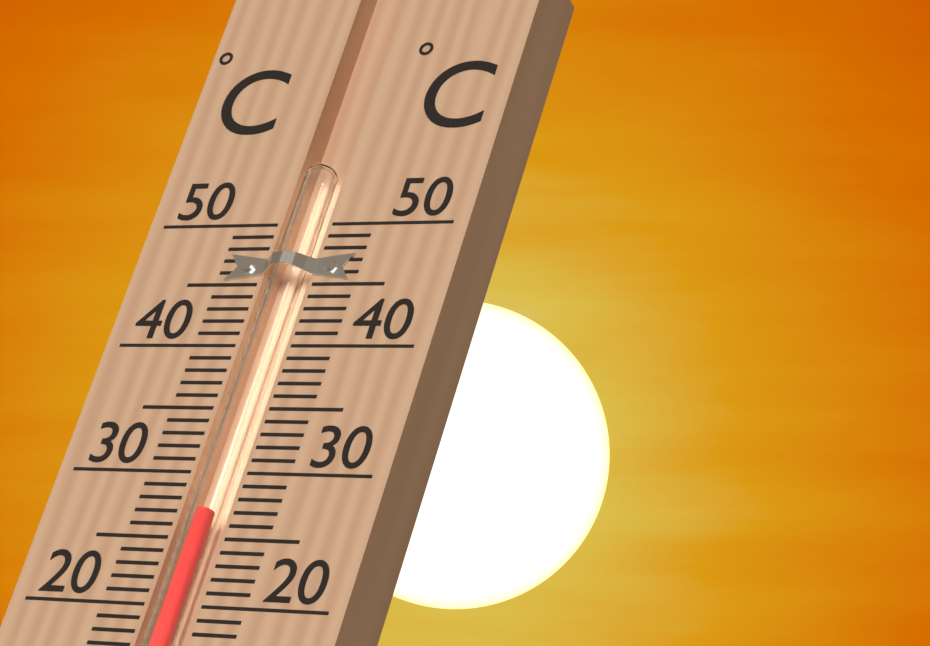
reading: 27 °C
